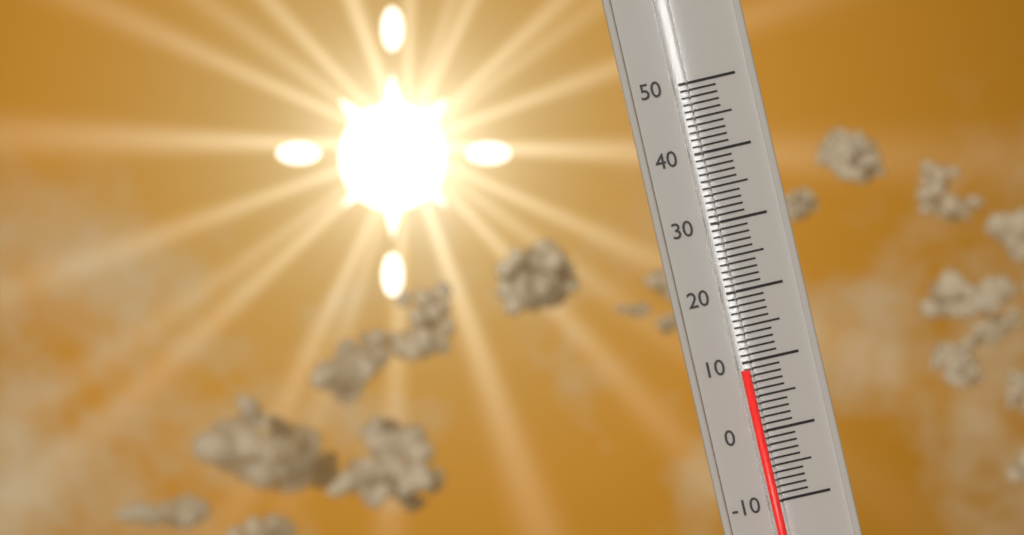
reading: 9 (no unit)
